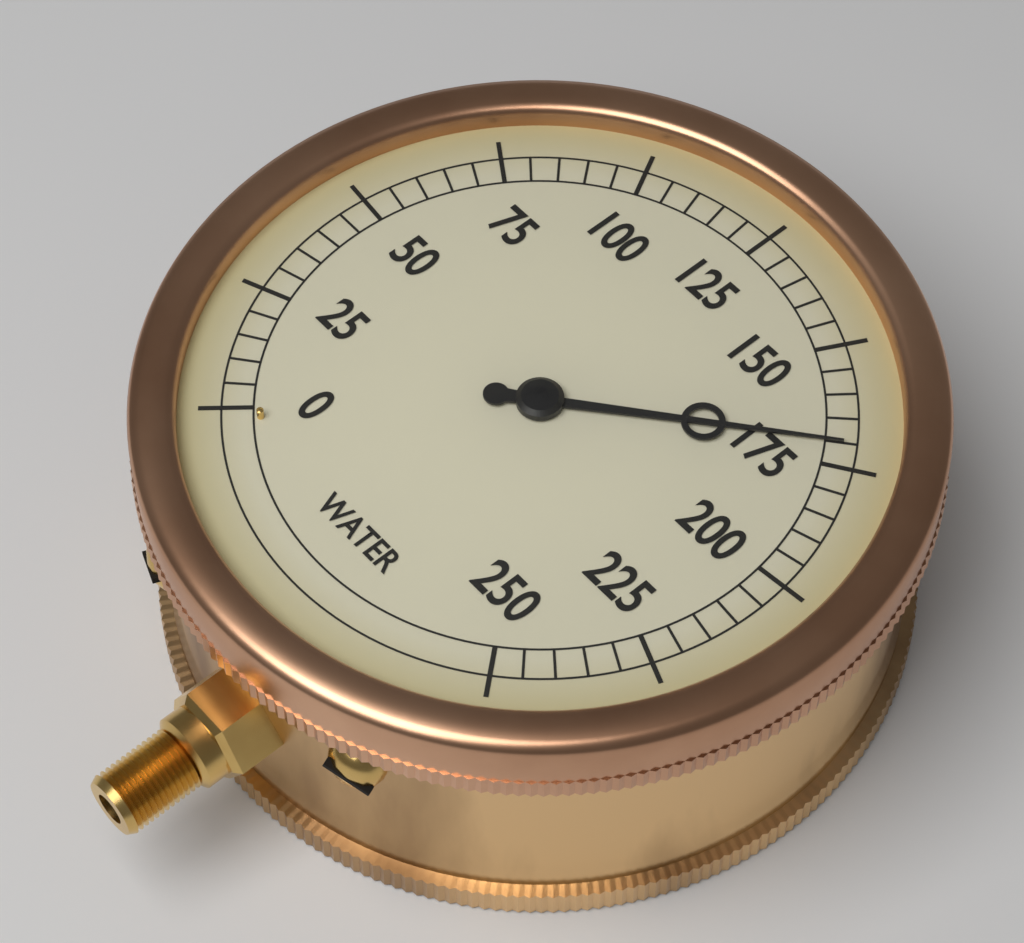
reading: 170 (no unit)
